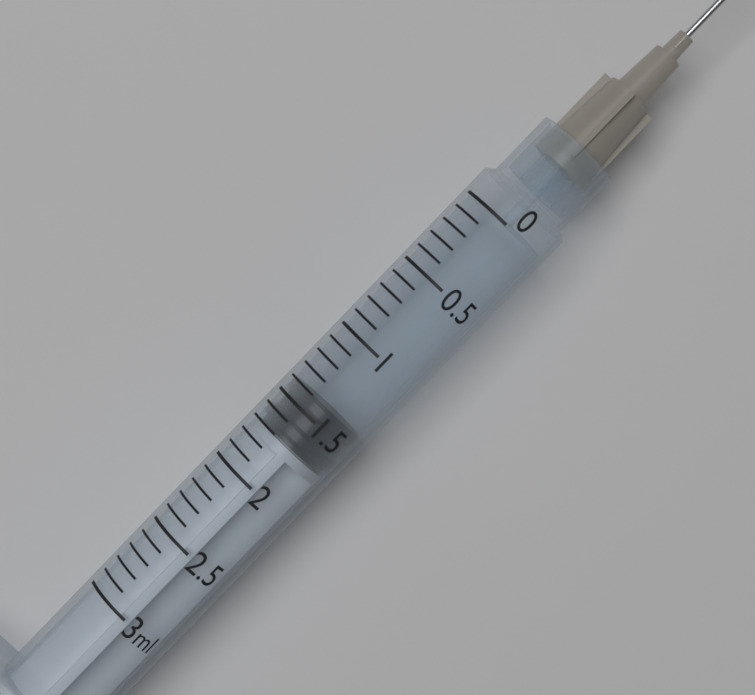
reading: 1.4 ml
